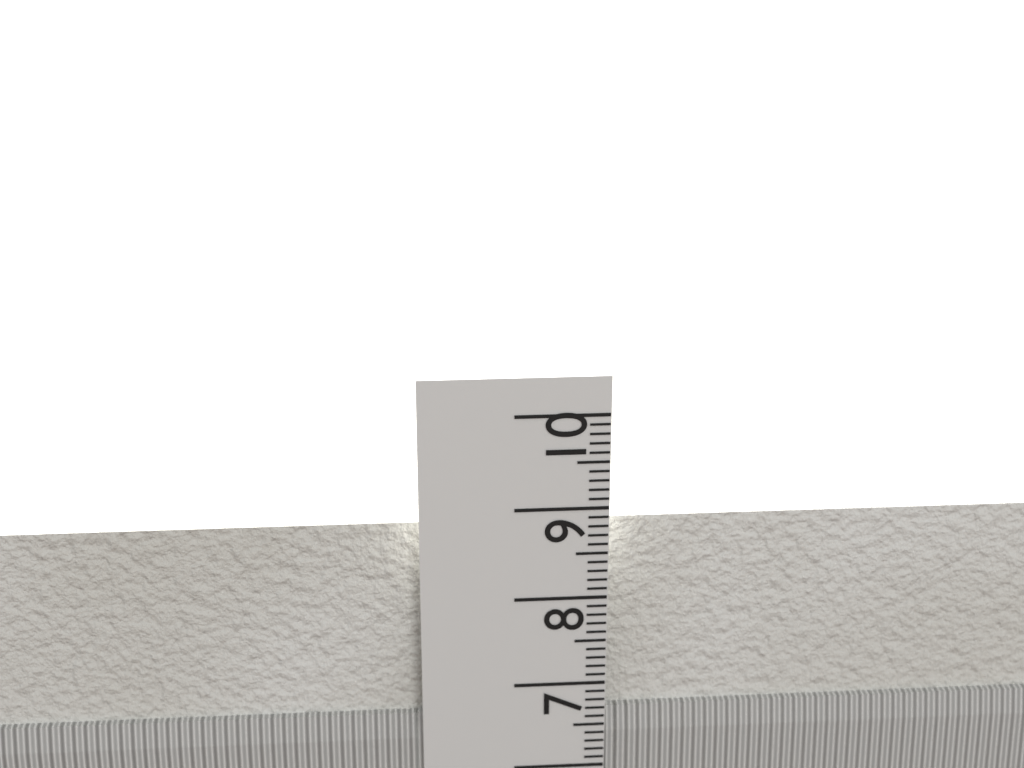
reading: 8.8 cm
